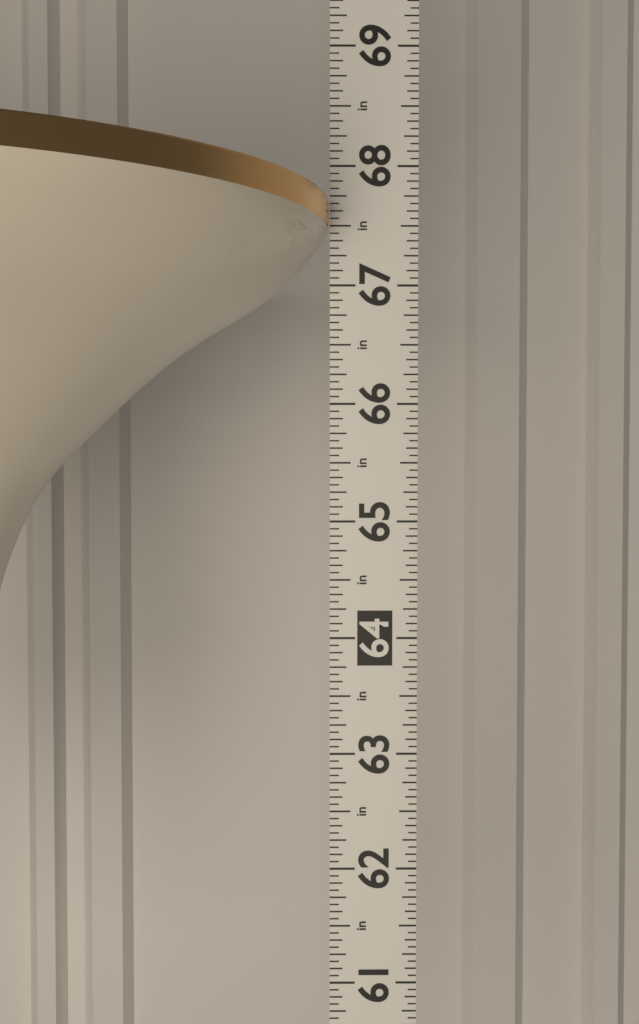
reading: 67.6875 in
